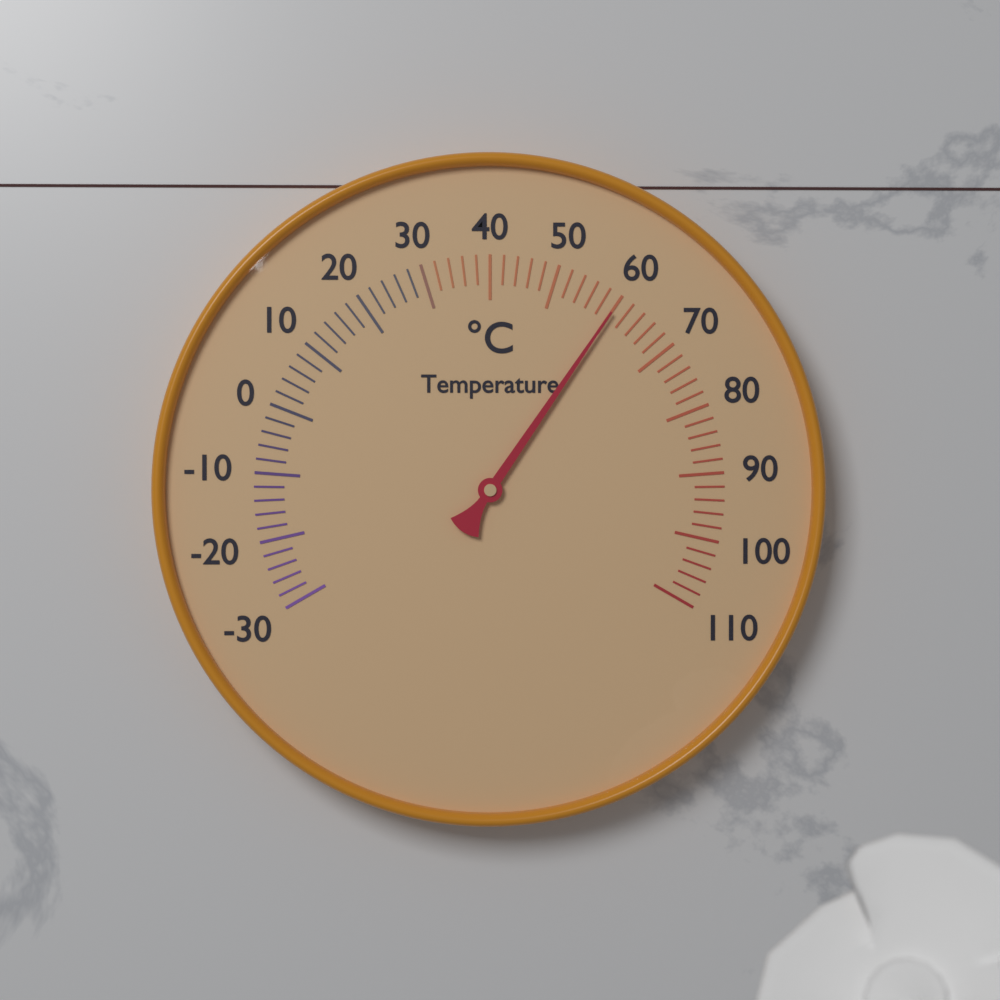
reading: 60 °C
